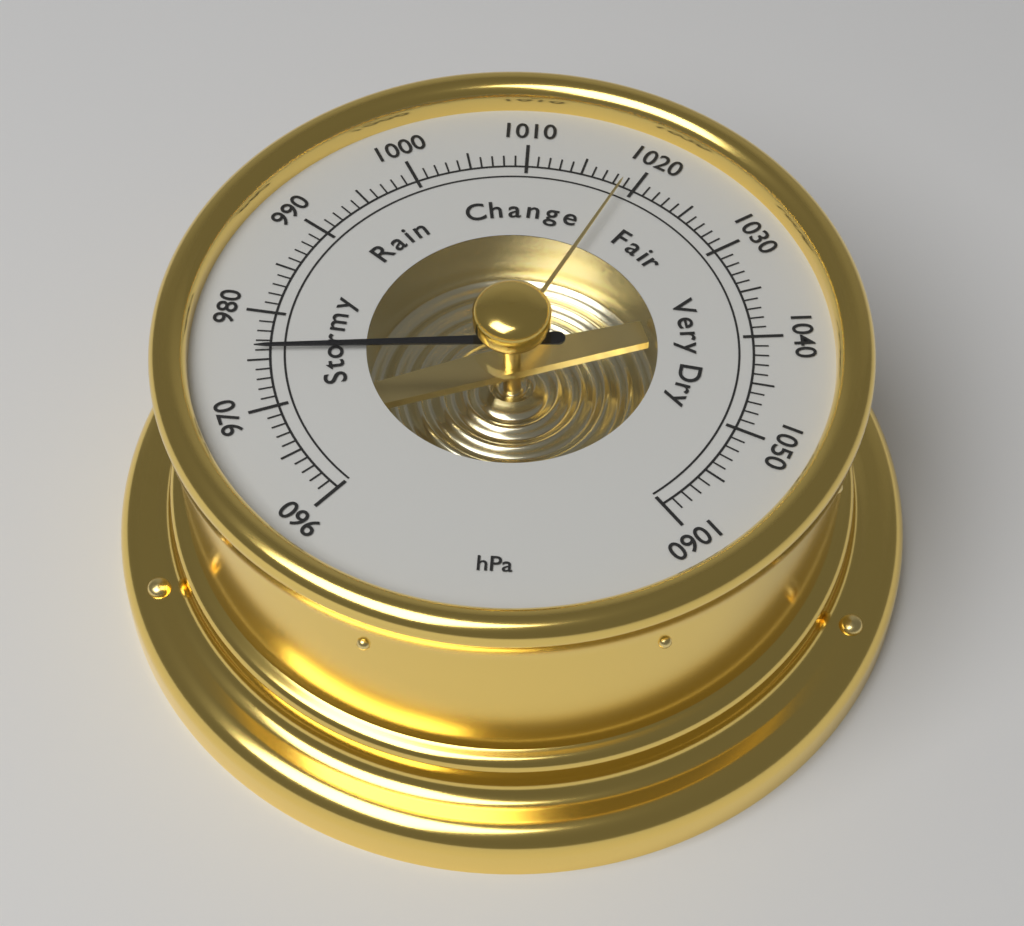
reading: 976 hPa
